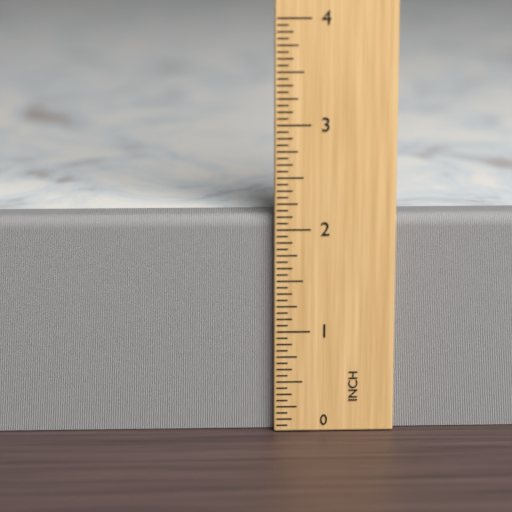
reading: 2.1250 in
